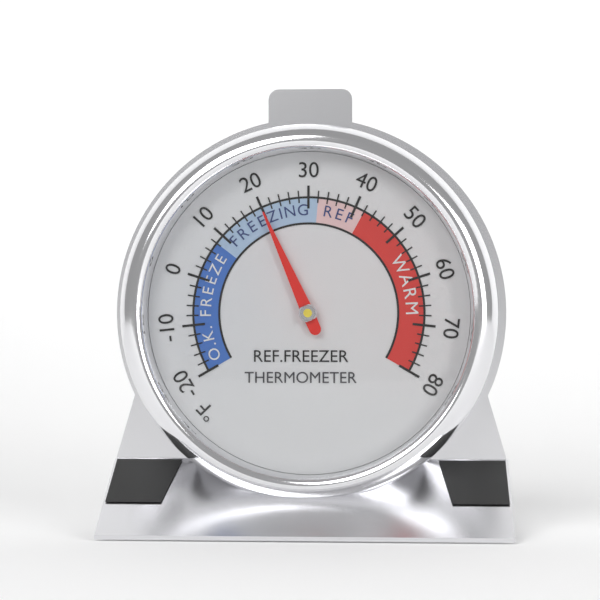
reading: 20 °F
